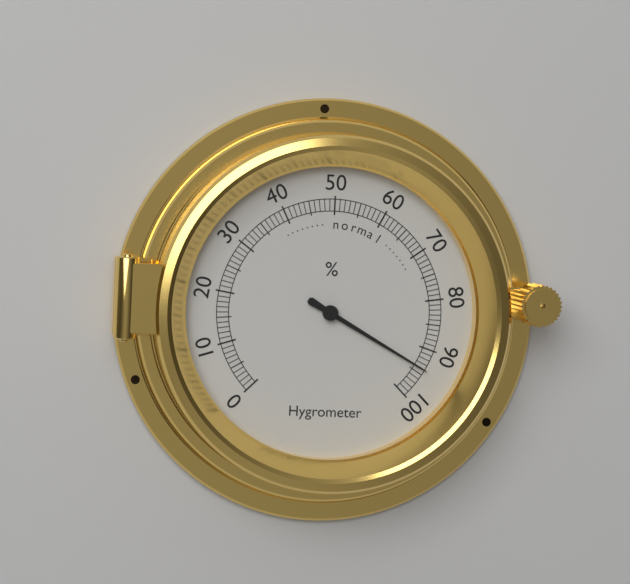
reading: 94 %
